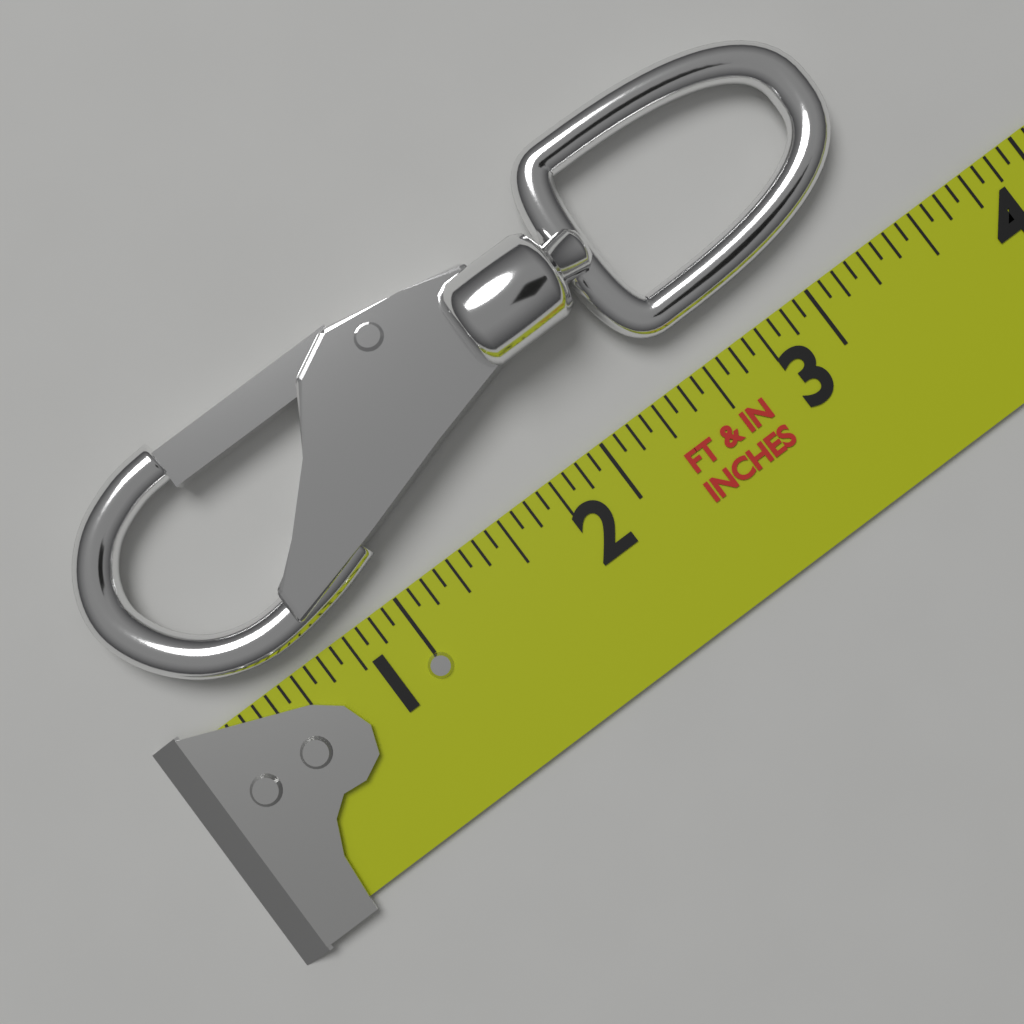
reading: 3.5000 in
